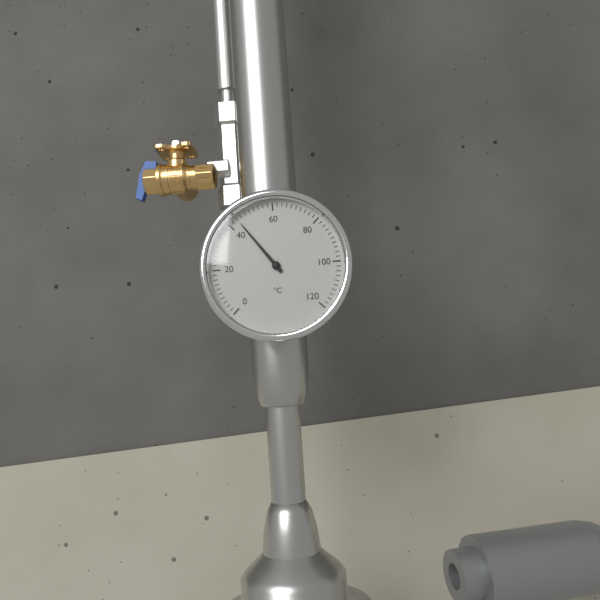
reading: 44 °C
